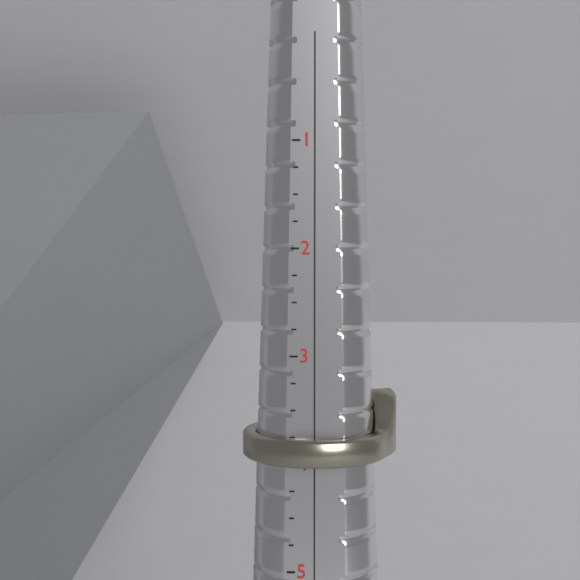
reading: 4.00 (no unit)
